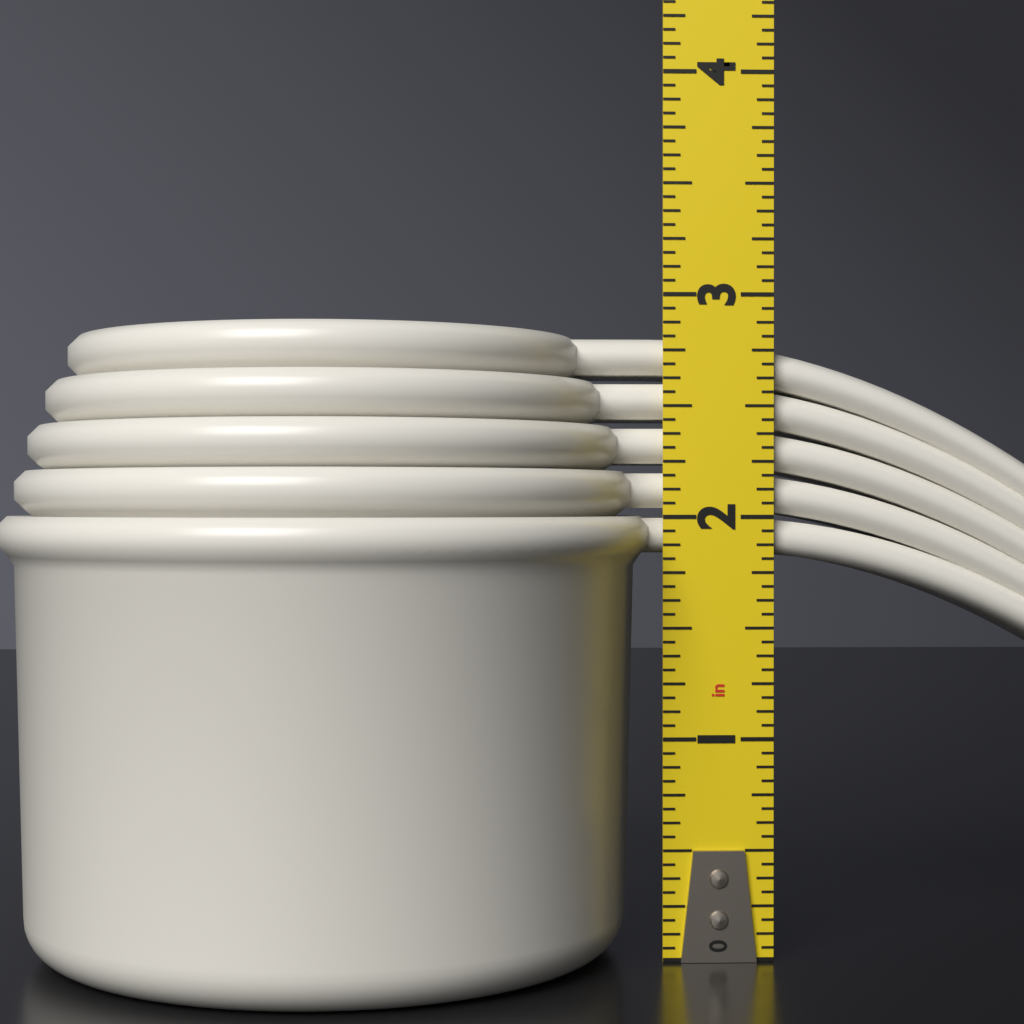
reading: 2.8125 in
